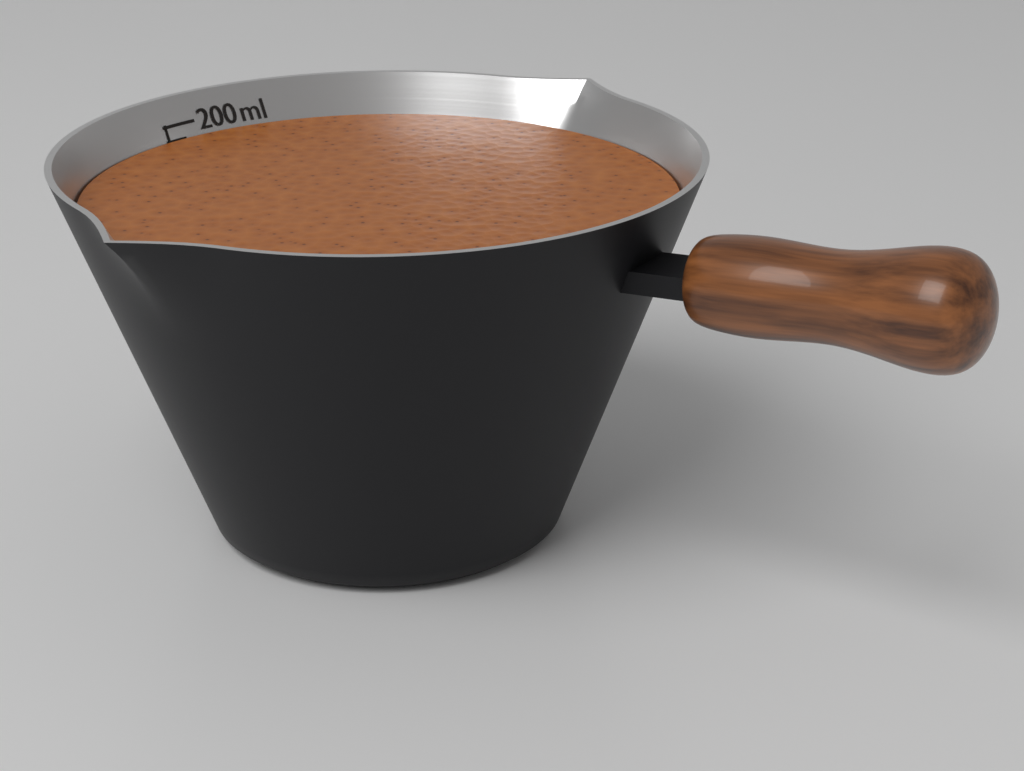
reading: 190 ml
